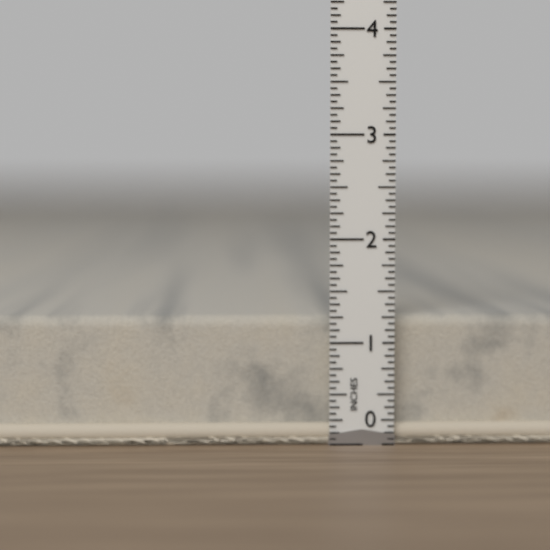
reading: 1.2500 in
